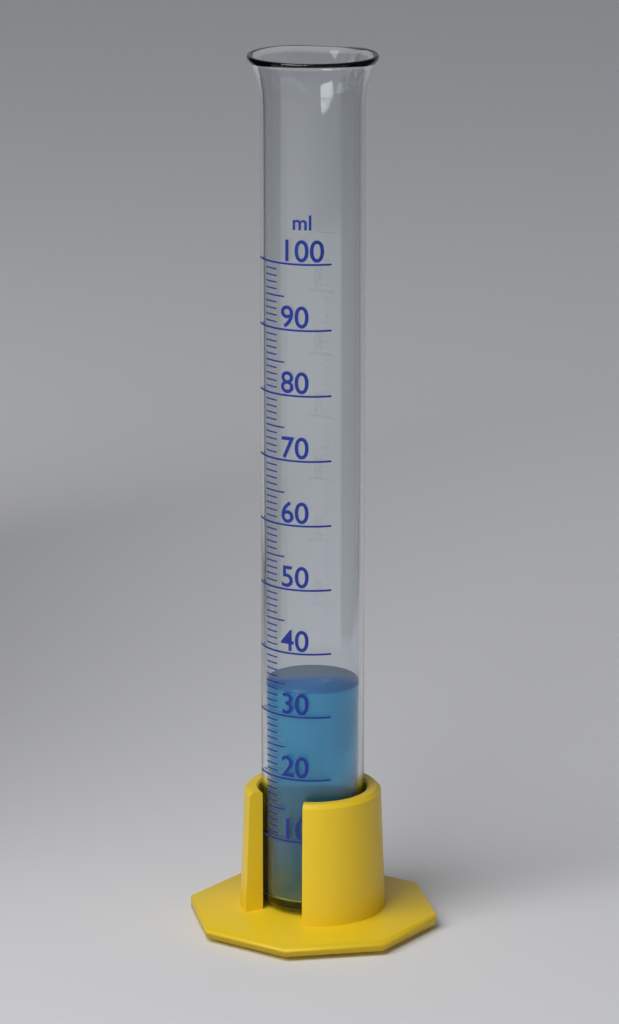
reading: 34 ml
